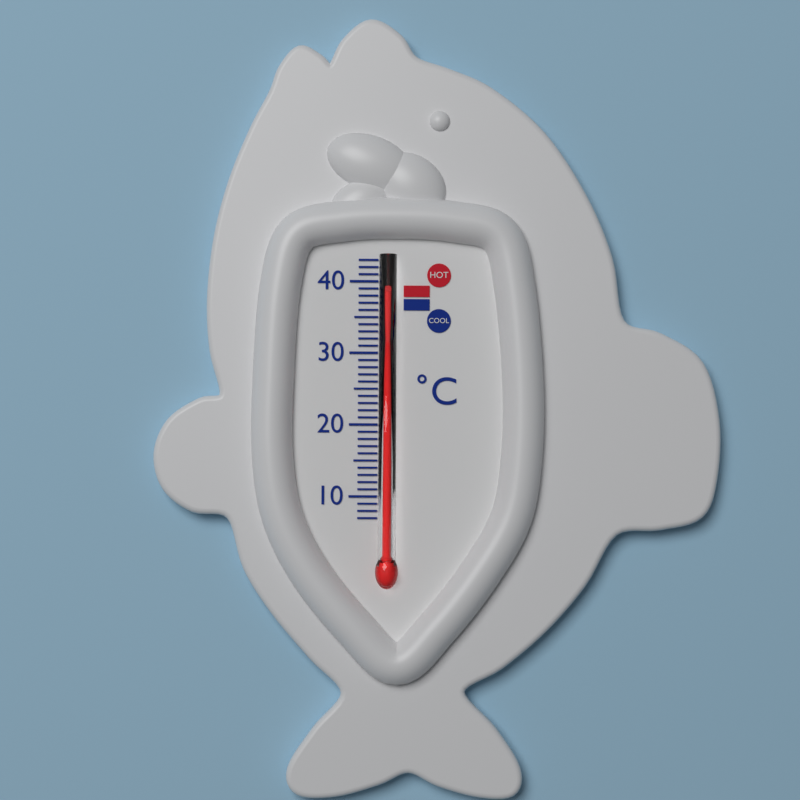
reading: 38 °C
